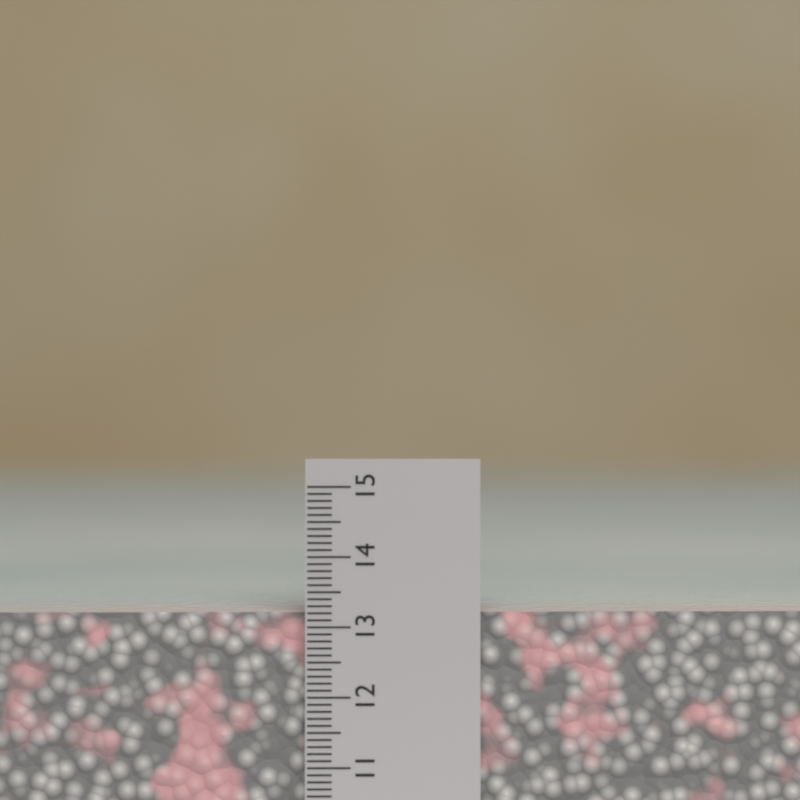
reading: 13.2 cm
